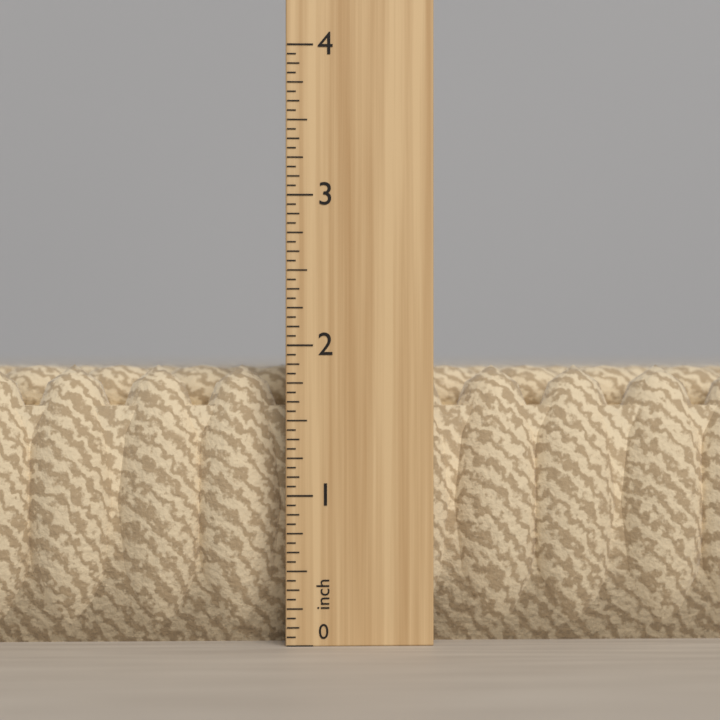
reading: 1.8750 in
